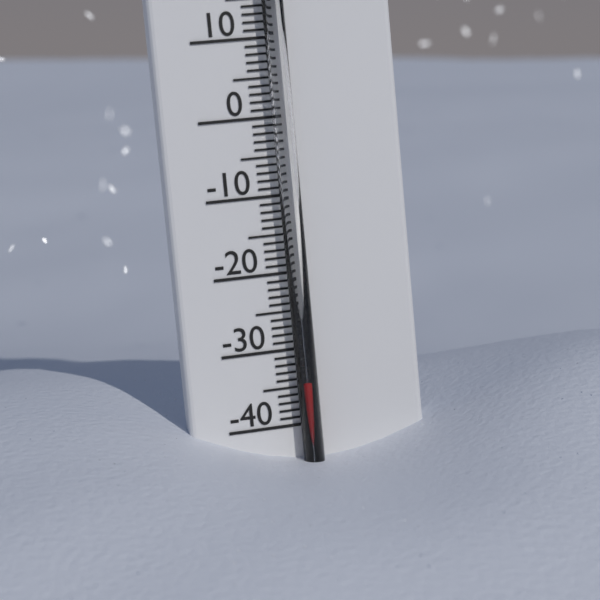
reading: -34 °C
